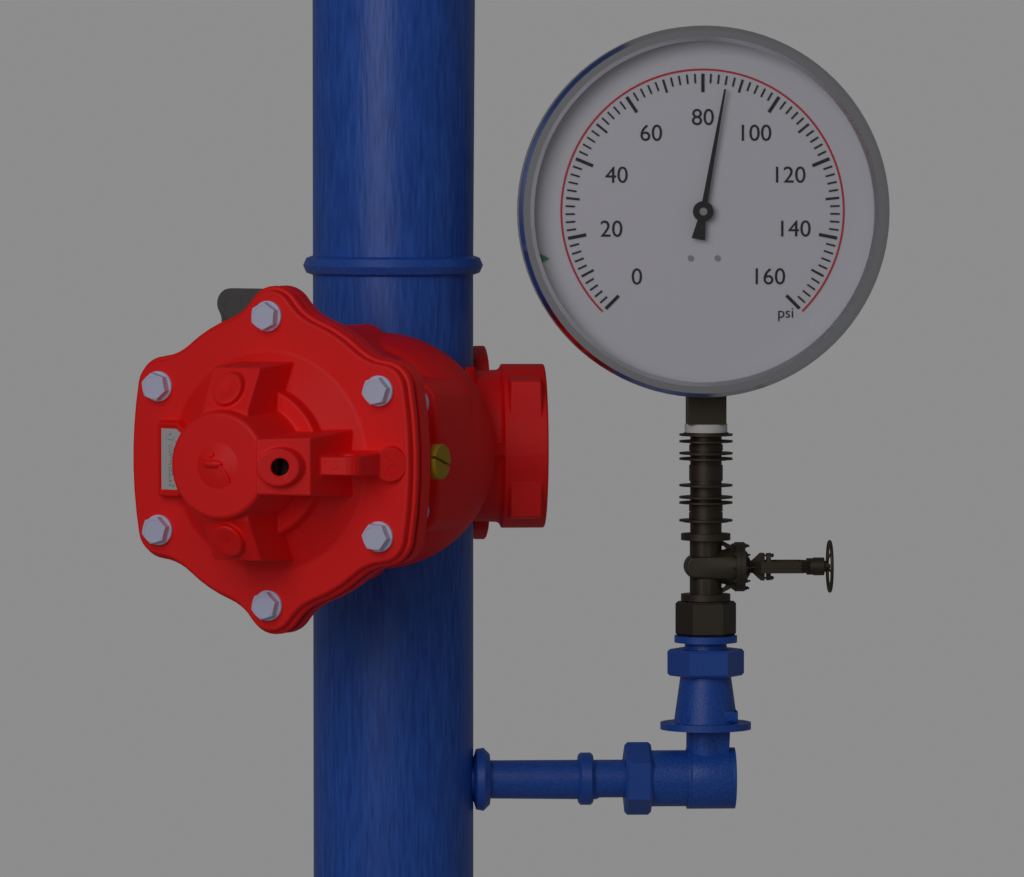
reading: 86 psi
